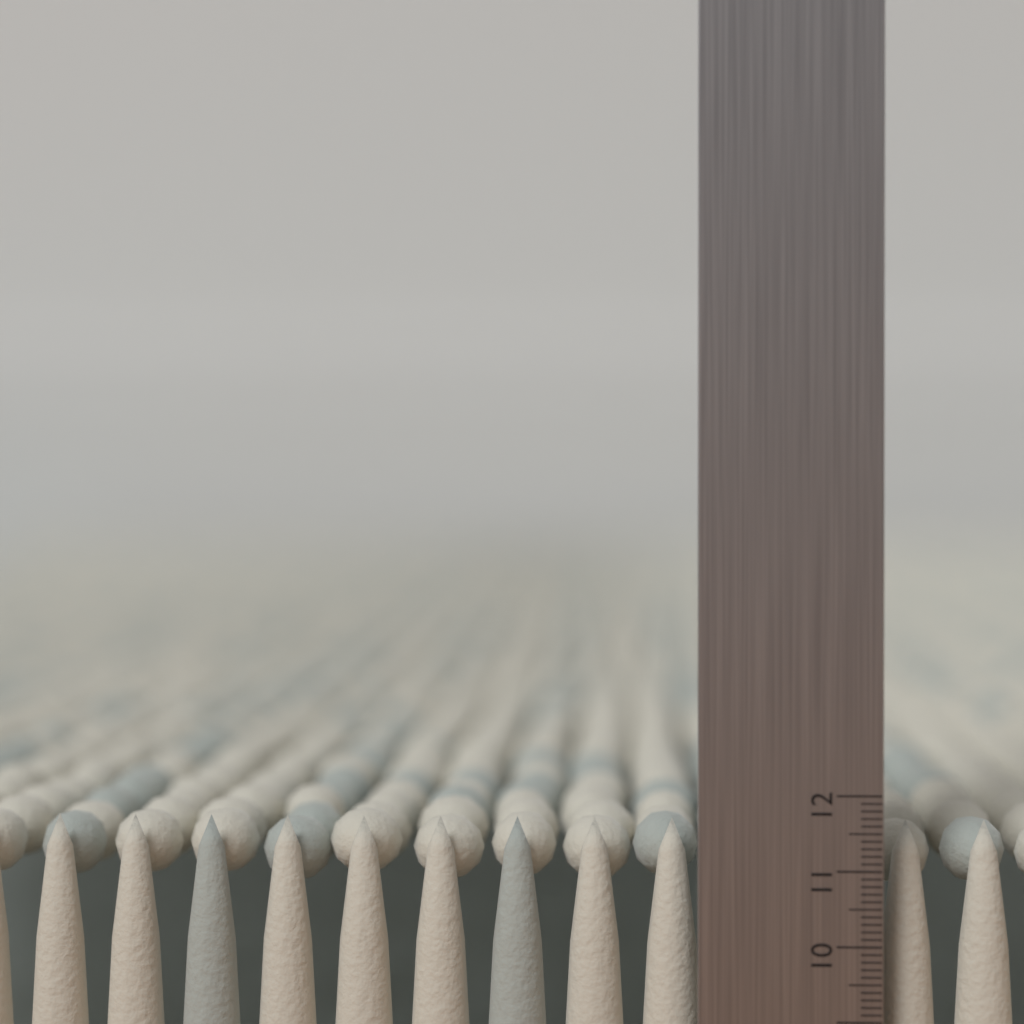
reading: 11.6 (no unit)
